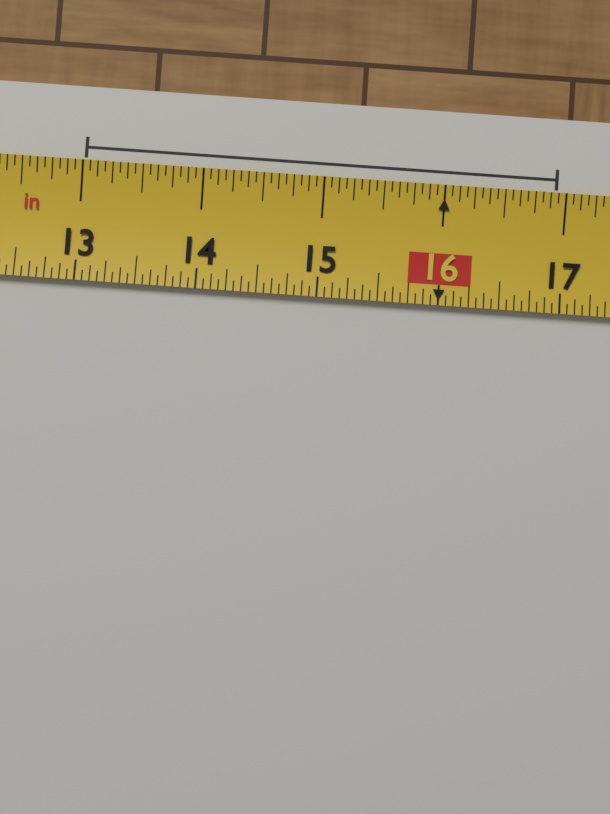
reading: 16.9375 in
